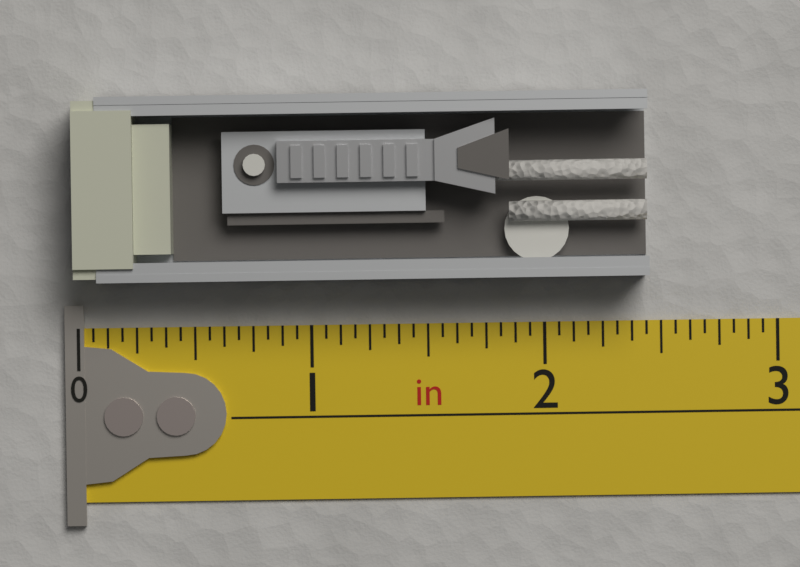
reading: 2.4375 in
